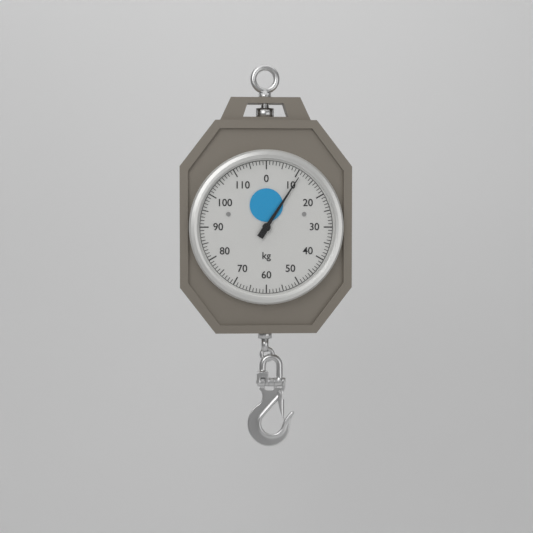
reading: 11 kg
